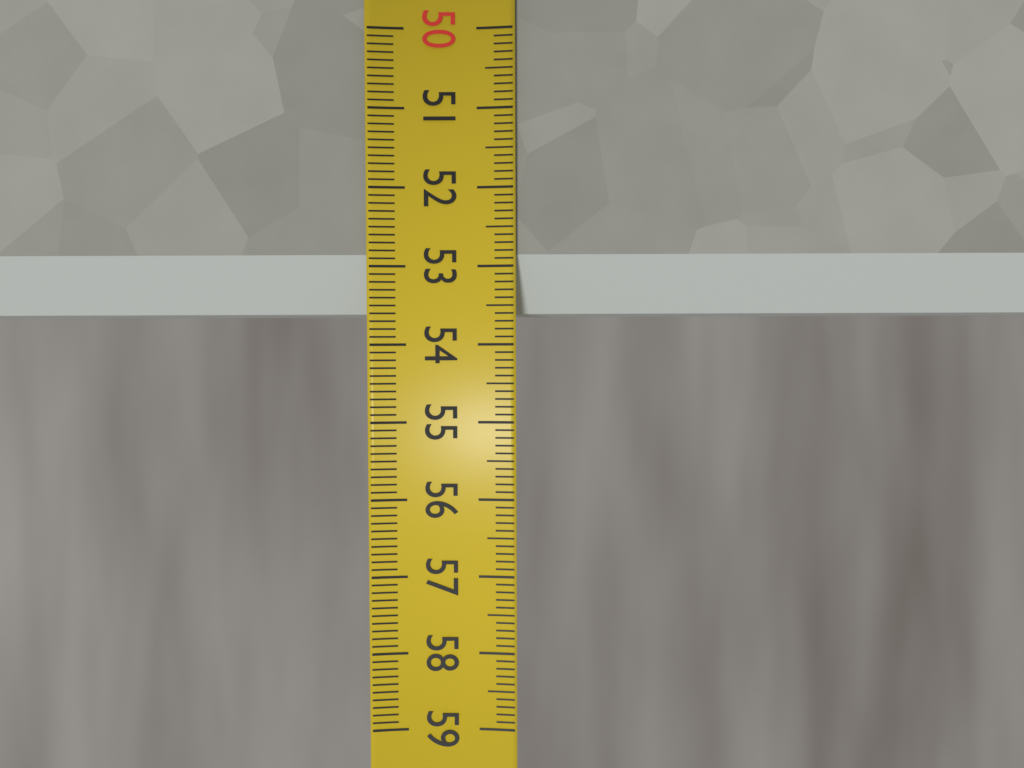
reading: 53.6 (no unit)
